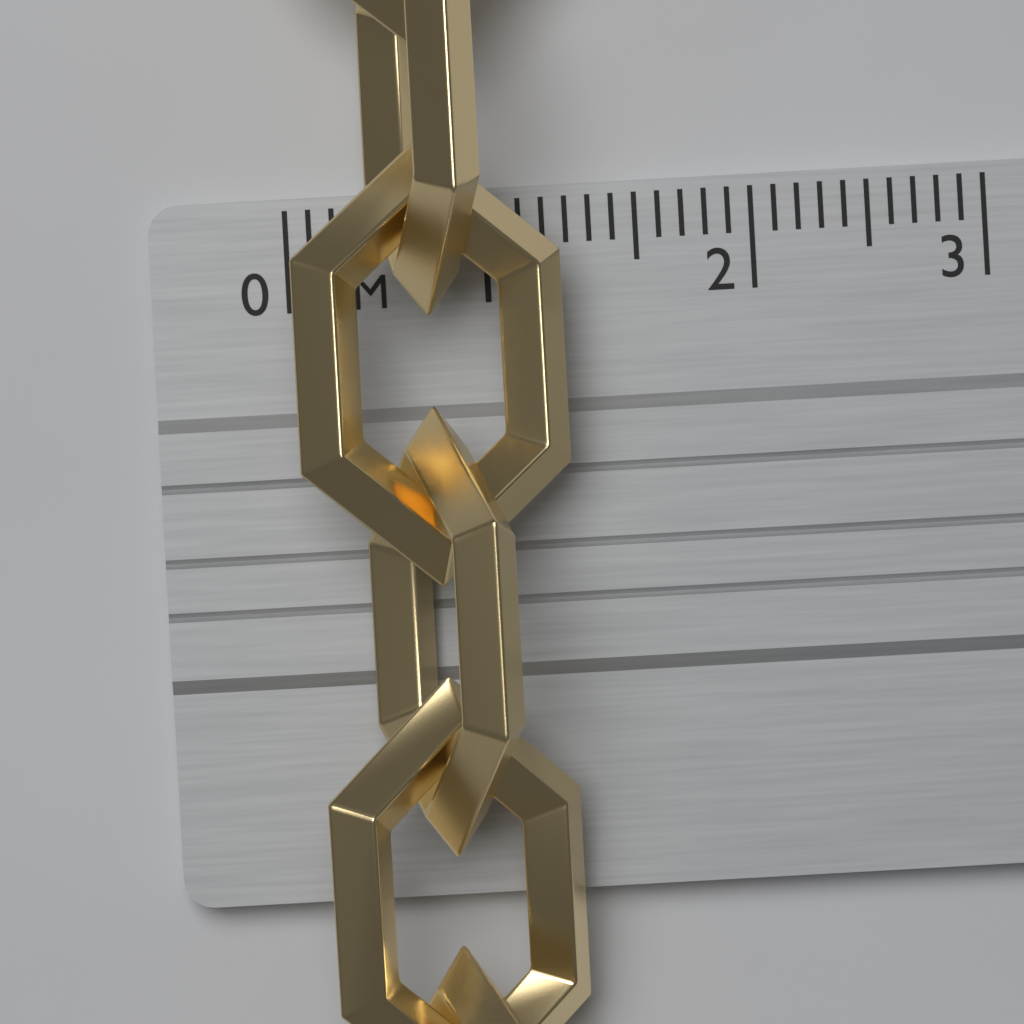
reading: 1.2 cm
